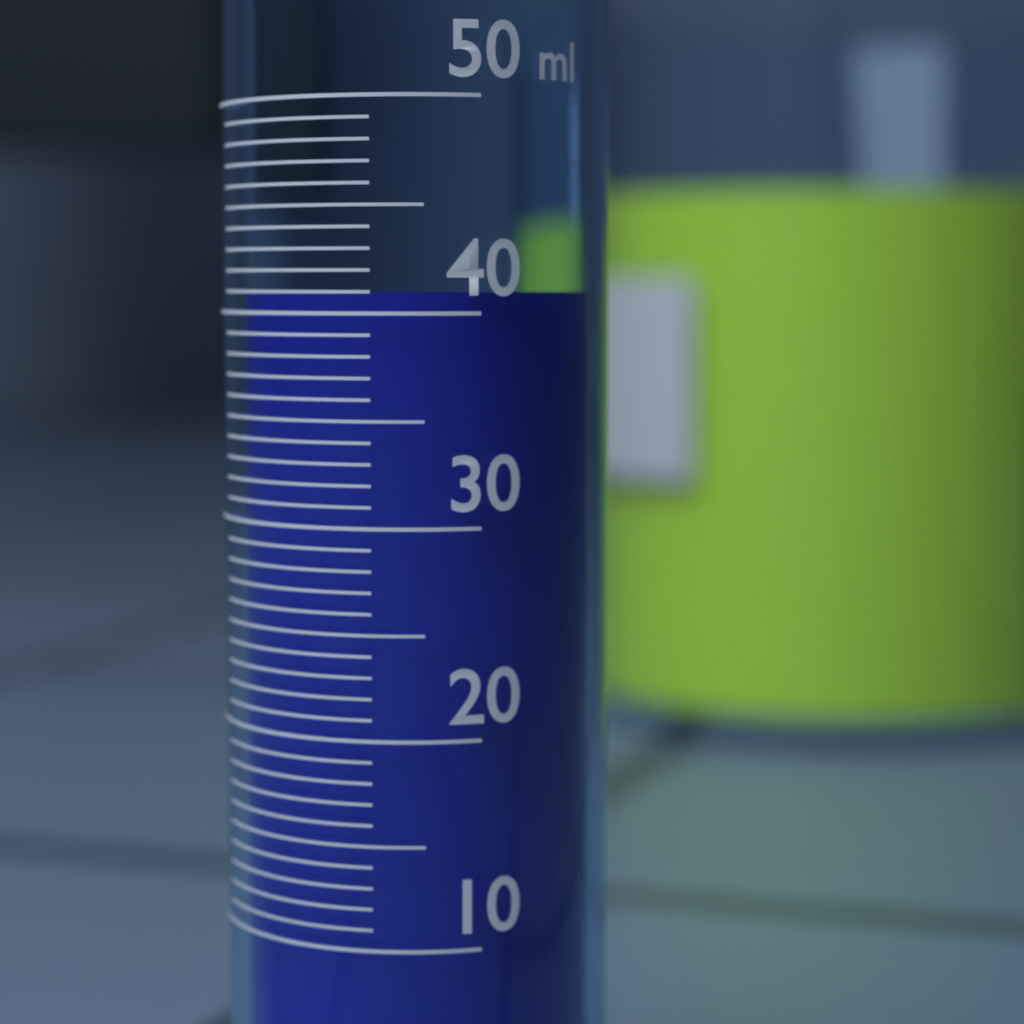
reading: 41 ml
